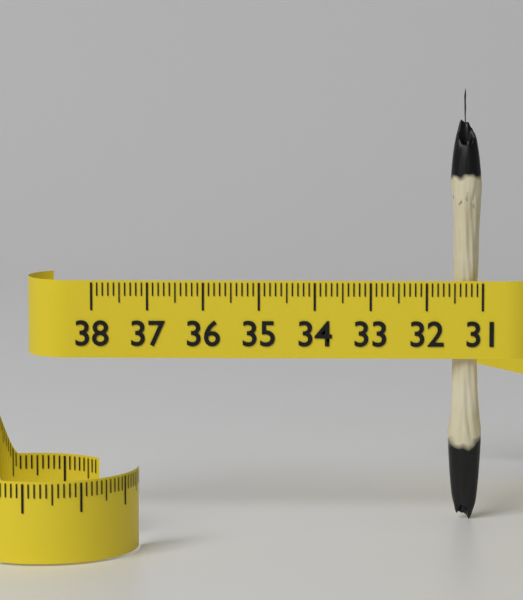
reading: 31.6 (no unit)
